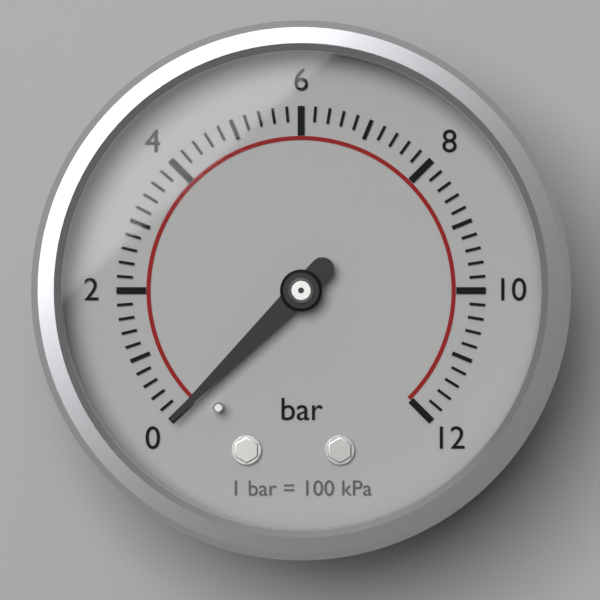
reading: 0.0 bar
